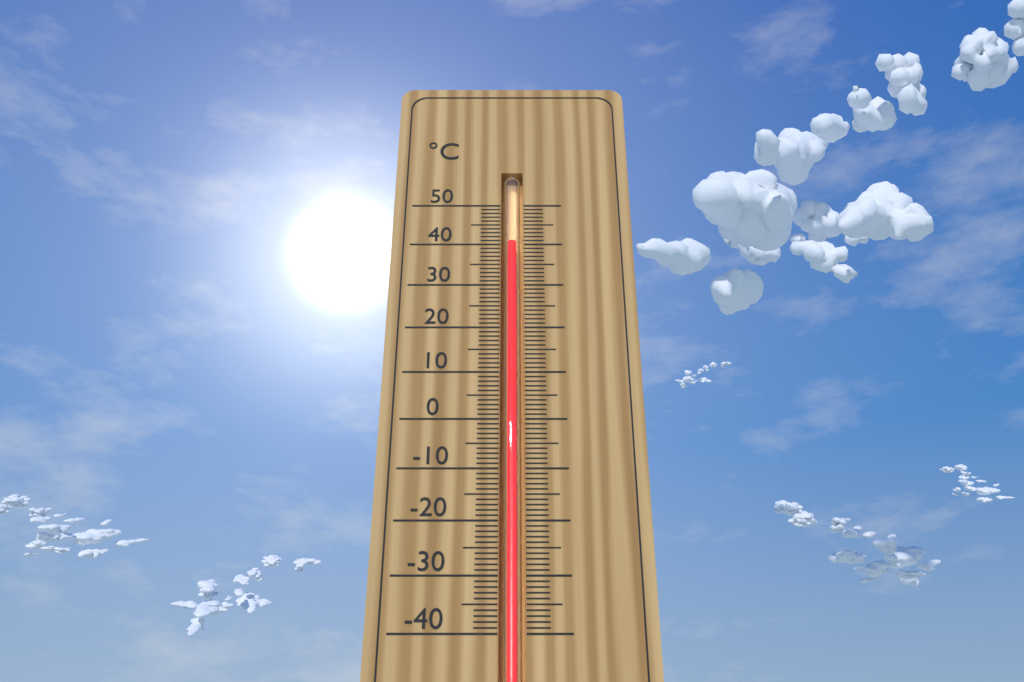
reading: 40.5 °C
